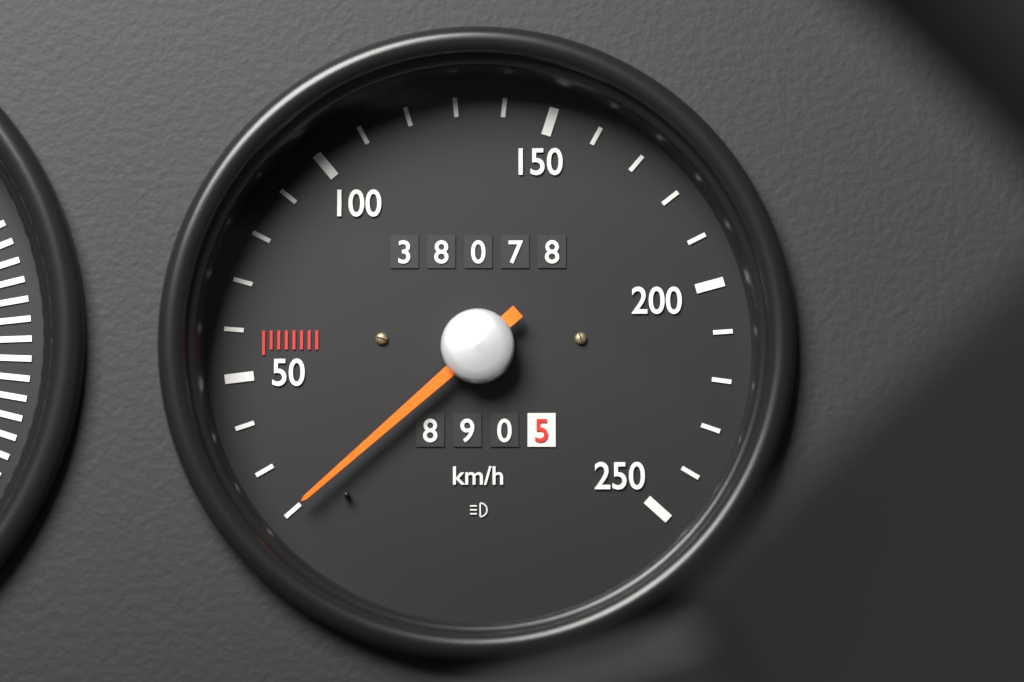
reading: 20 km/h
